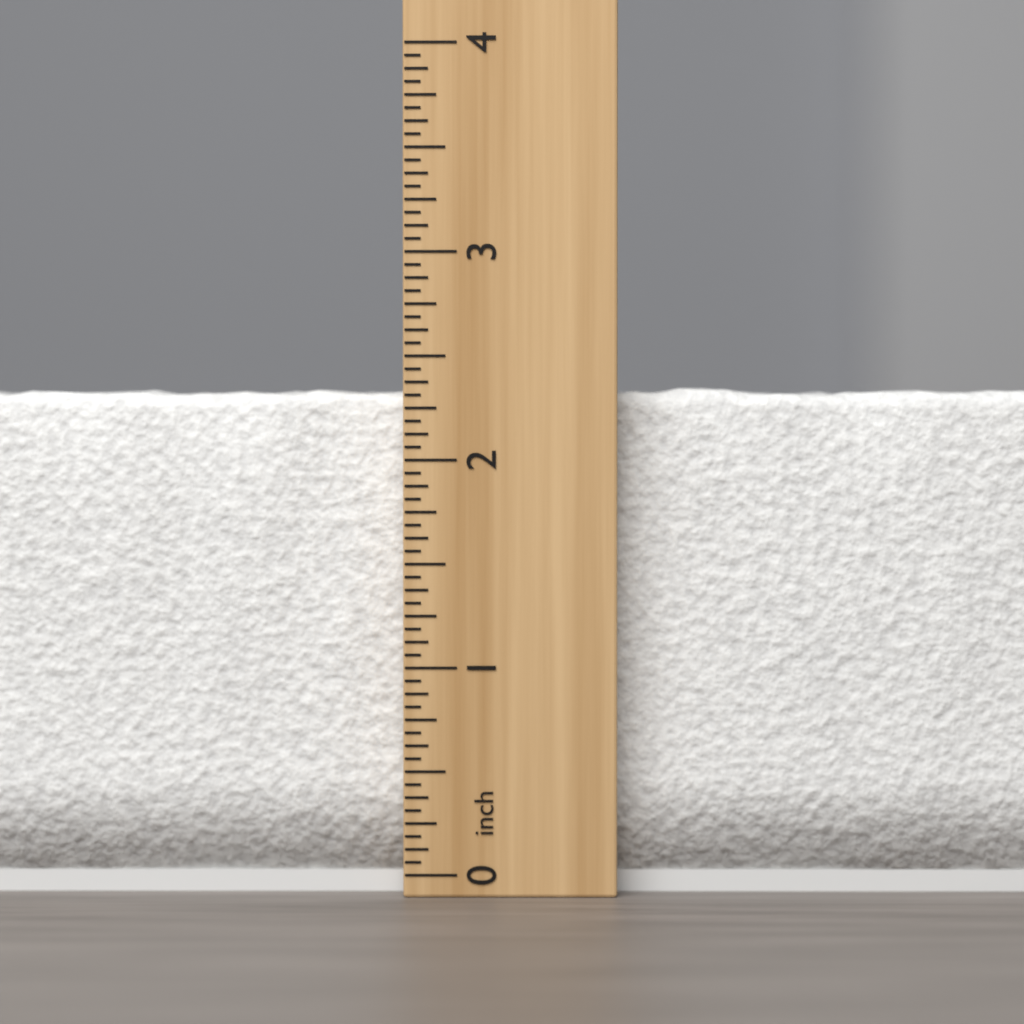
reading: 2.3750 inch
